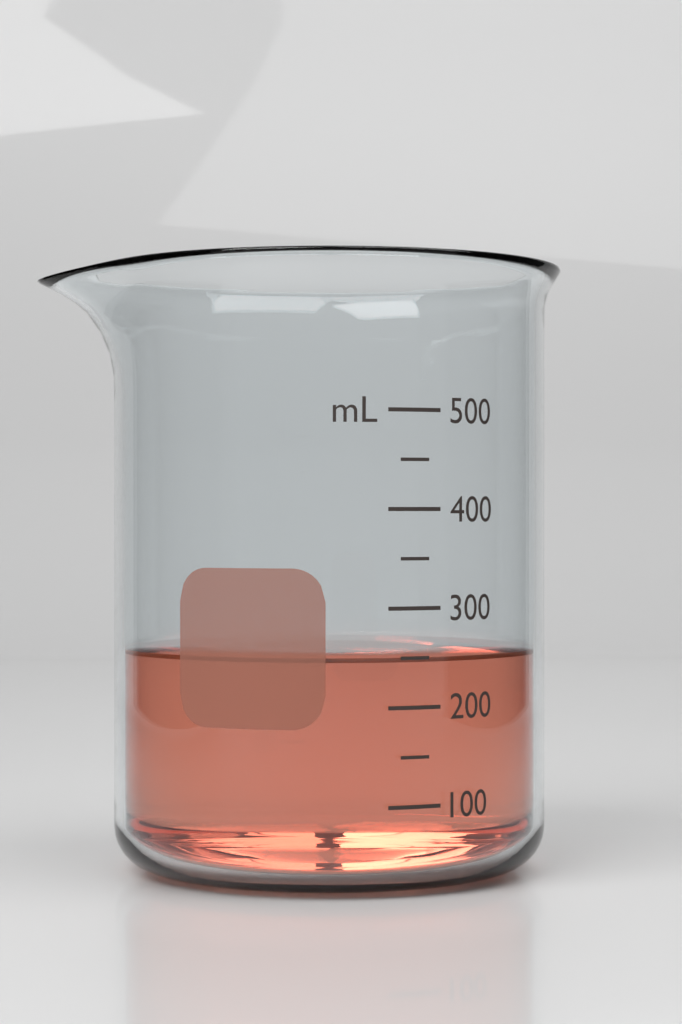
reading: 250 mL
